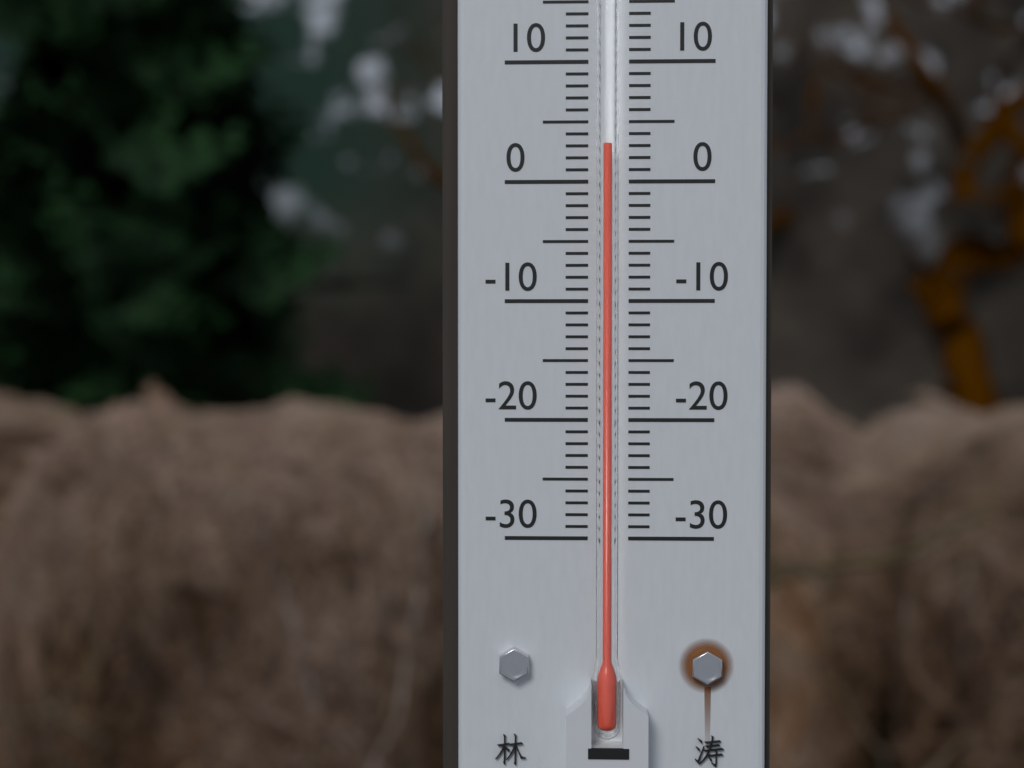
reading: 3 °C
